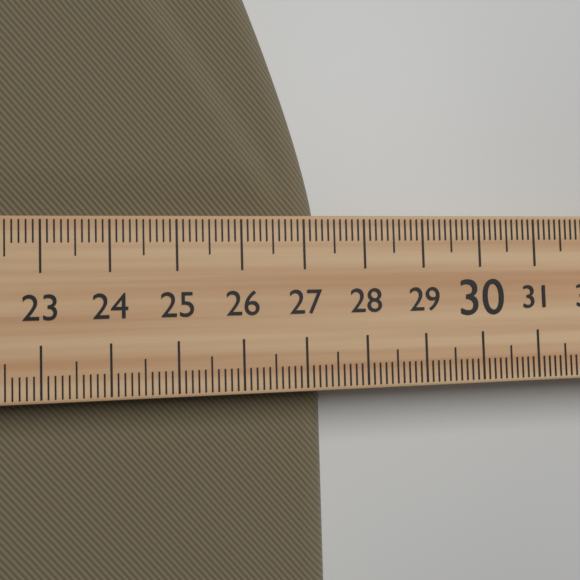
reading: 27.4 (no unit)
